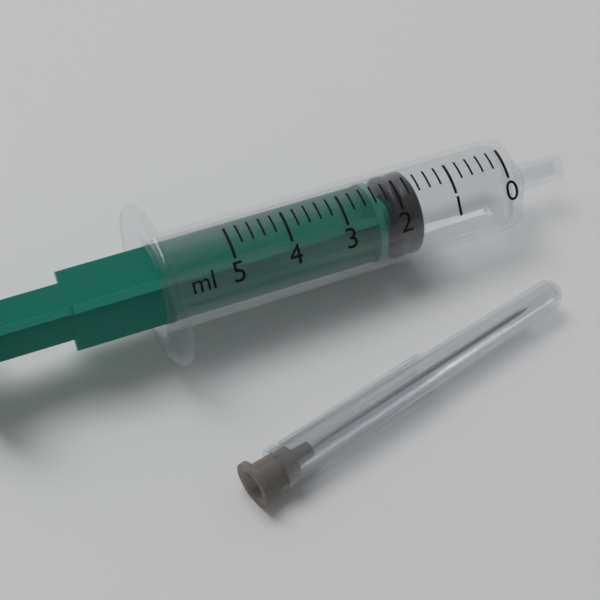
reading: 1.6 ml
